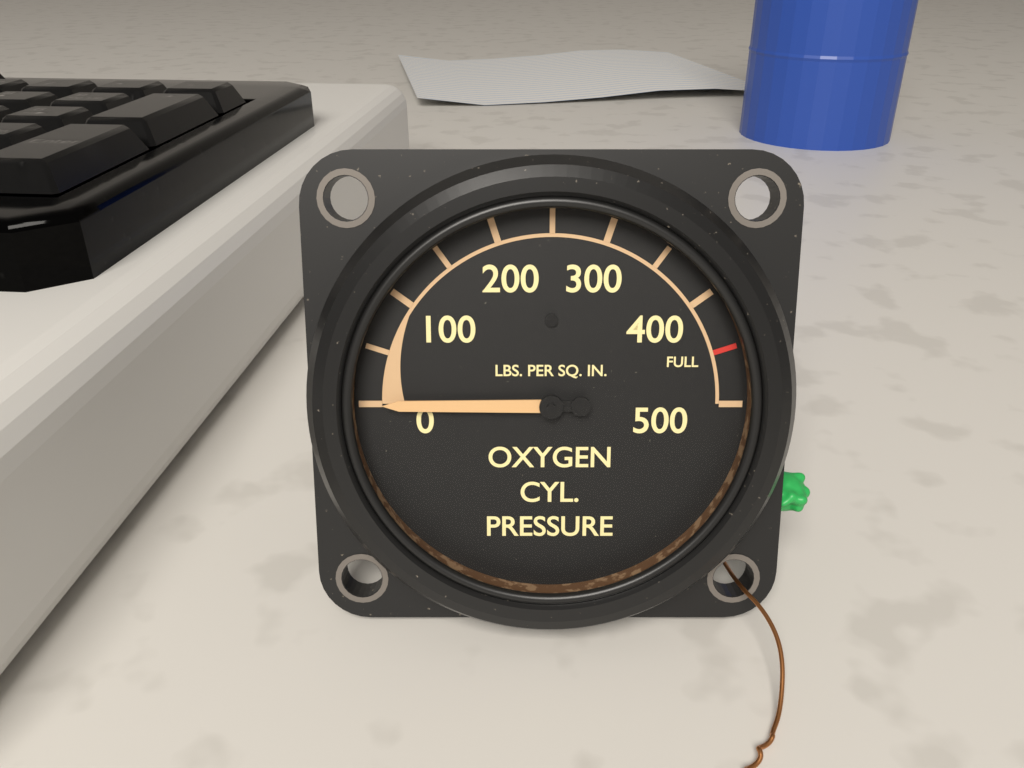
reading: 0 psi
